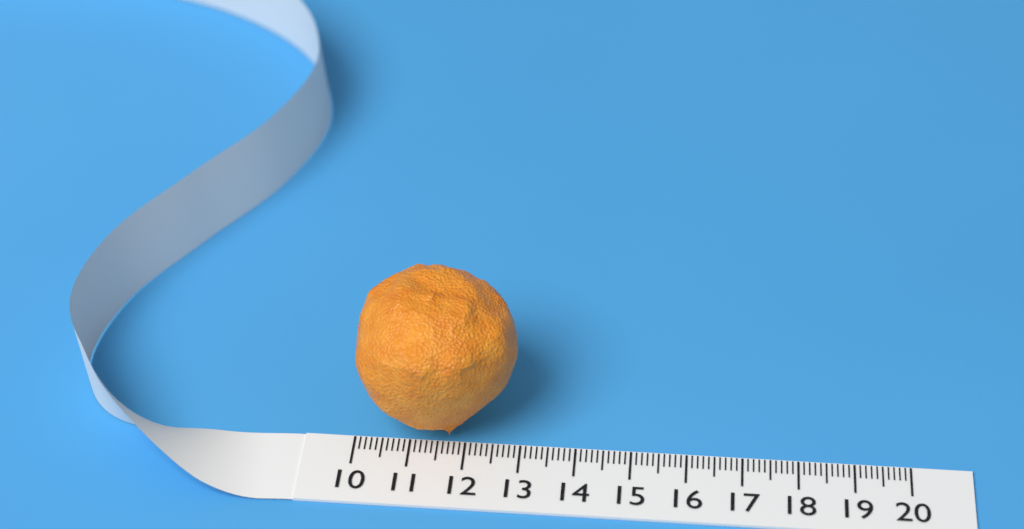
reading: 12.9 (no unit)
